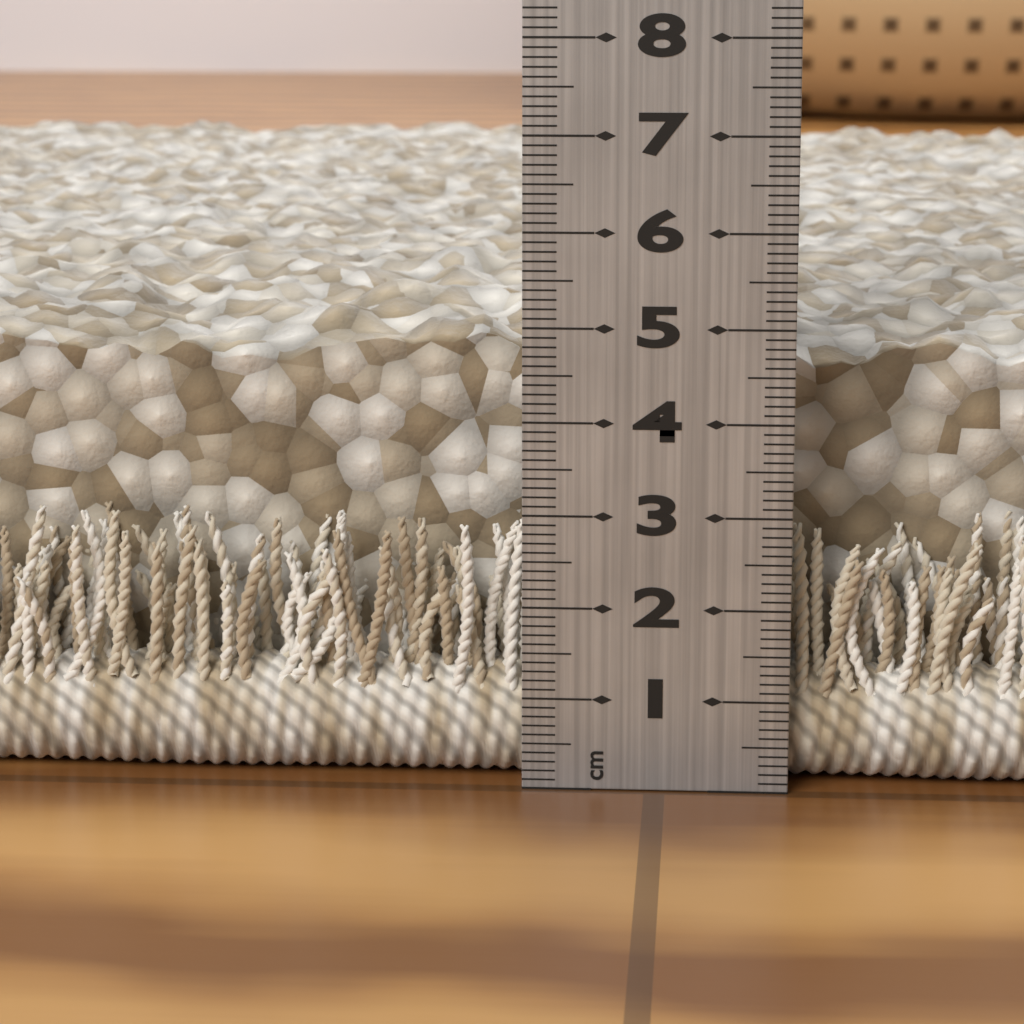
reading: 5.3 cm
